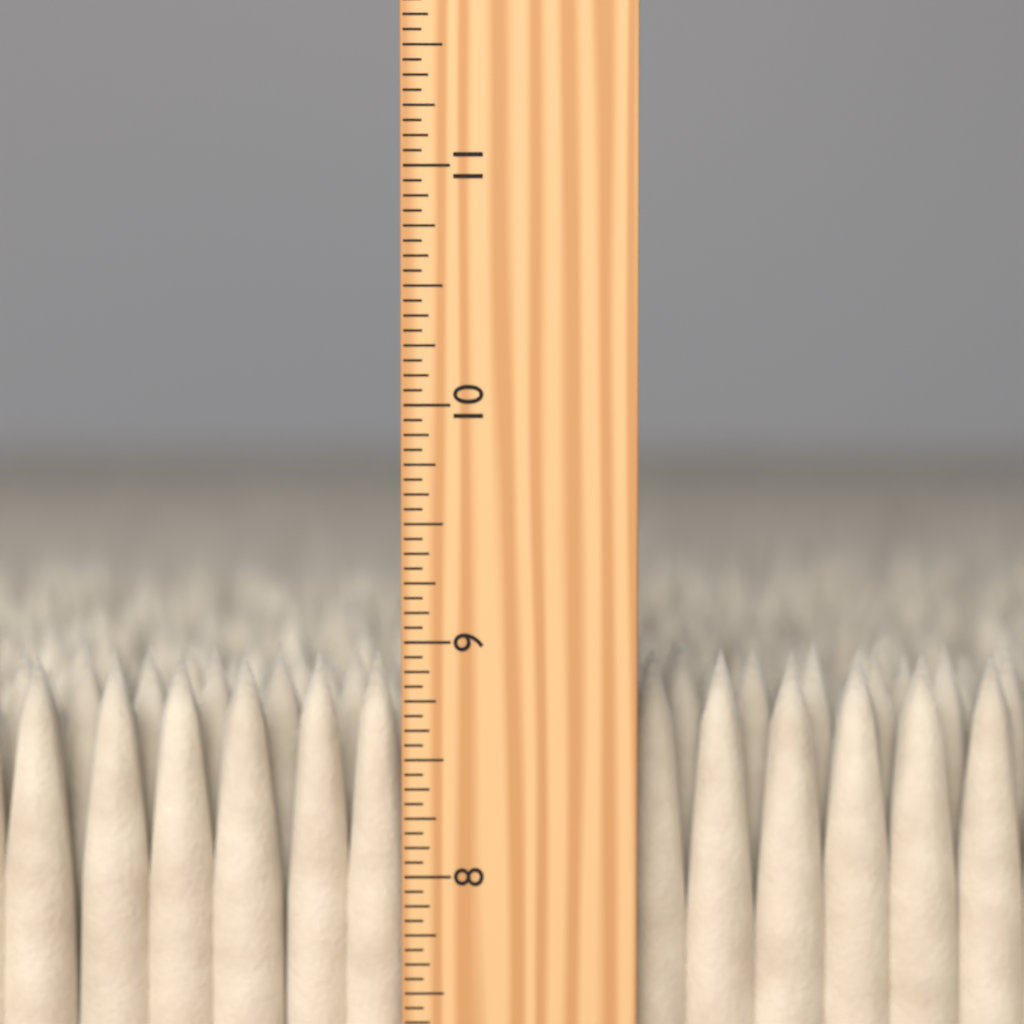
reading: 8.9375 inch
